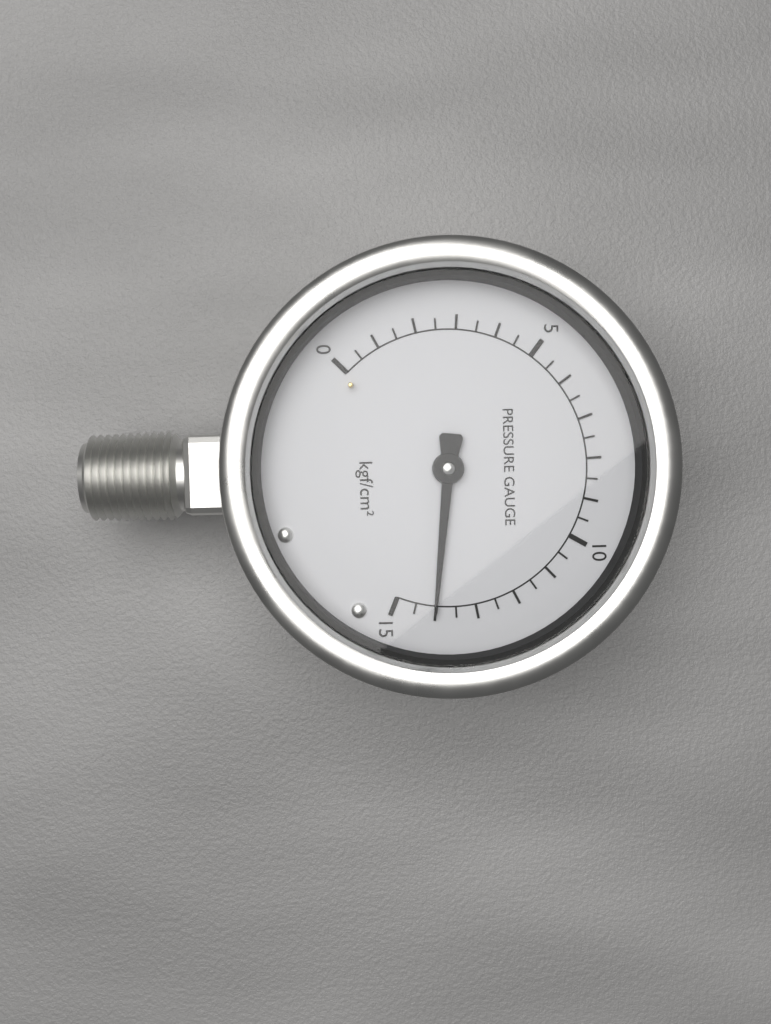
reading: 14.0 kgf/cm²
